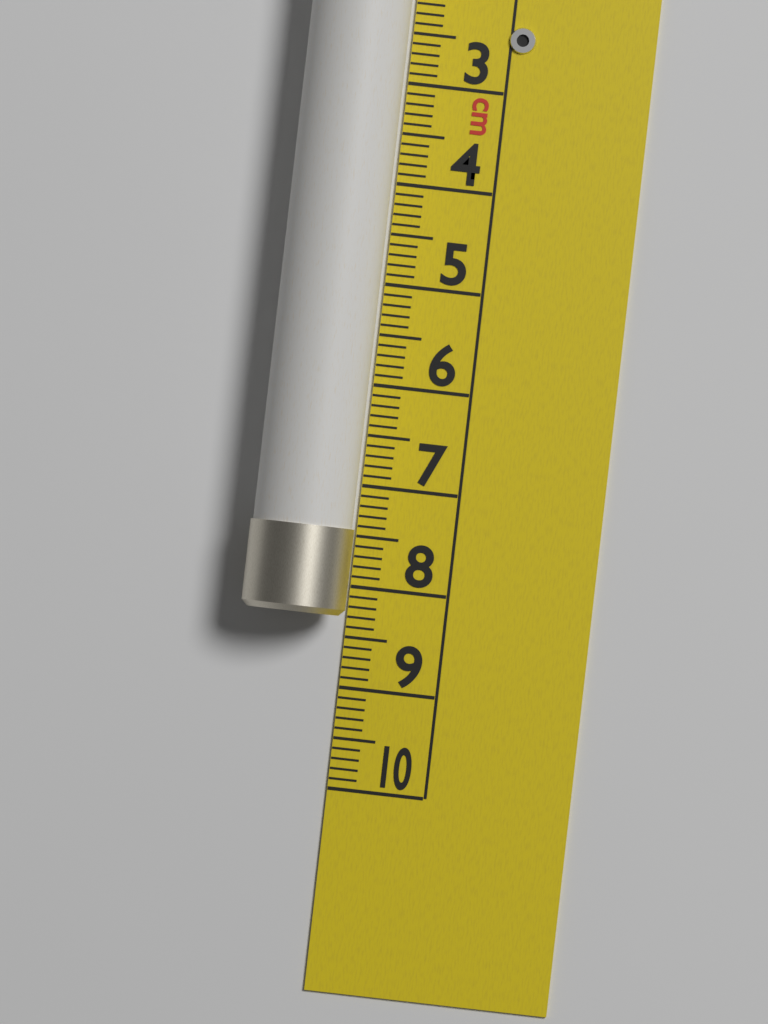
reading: 8.3 cm
